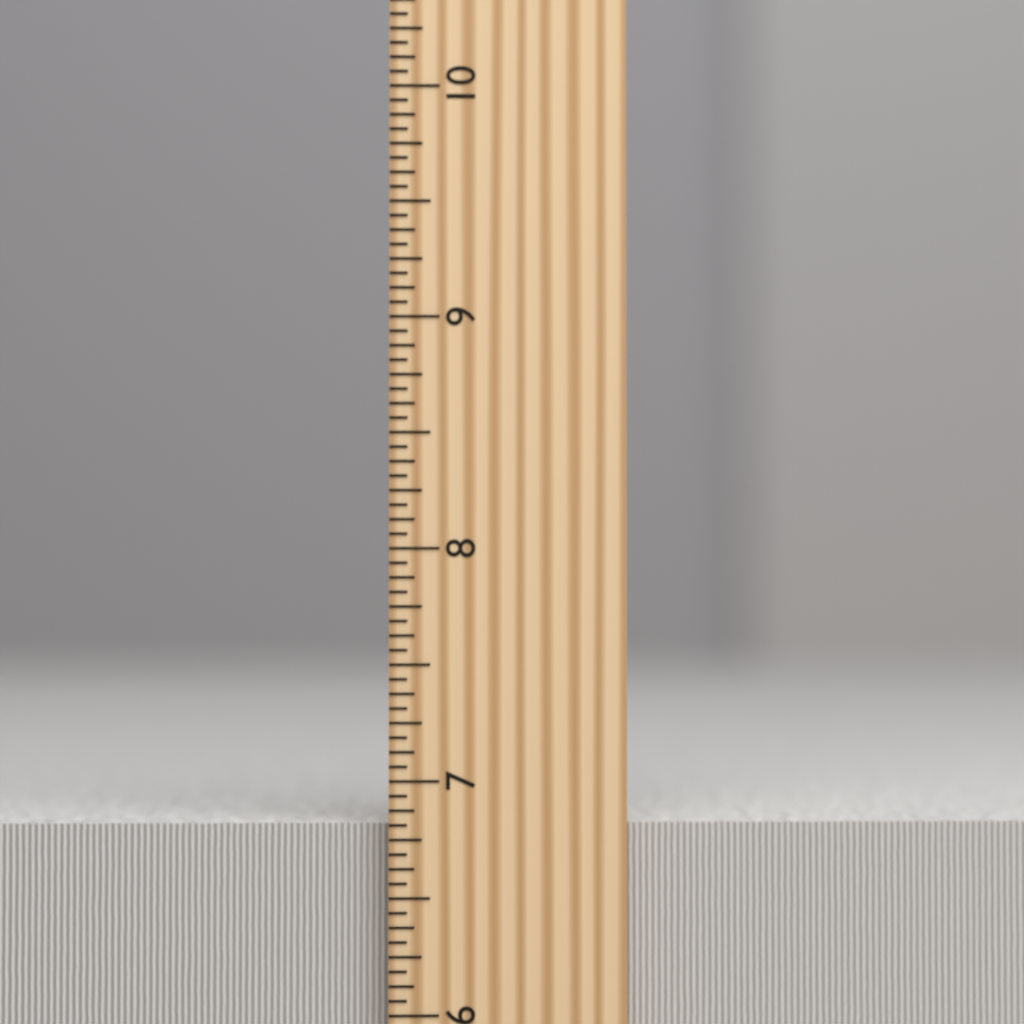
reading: 6.8125 inch
